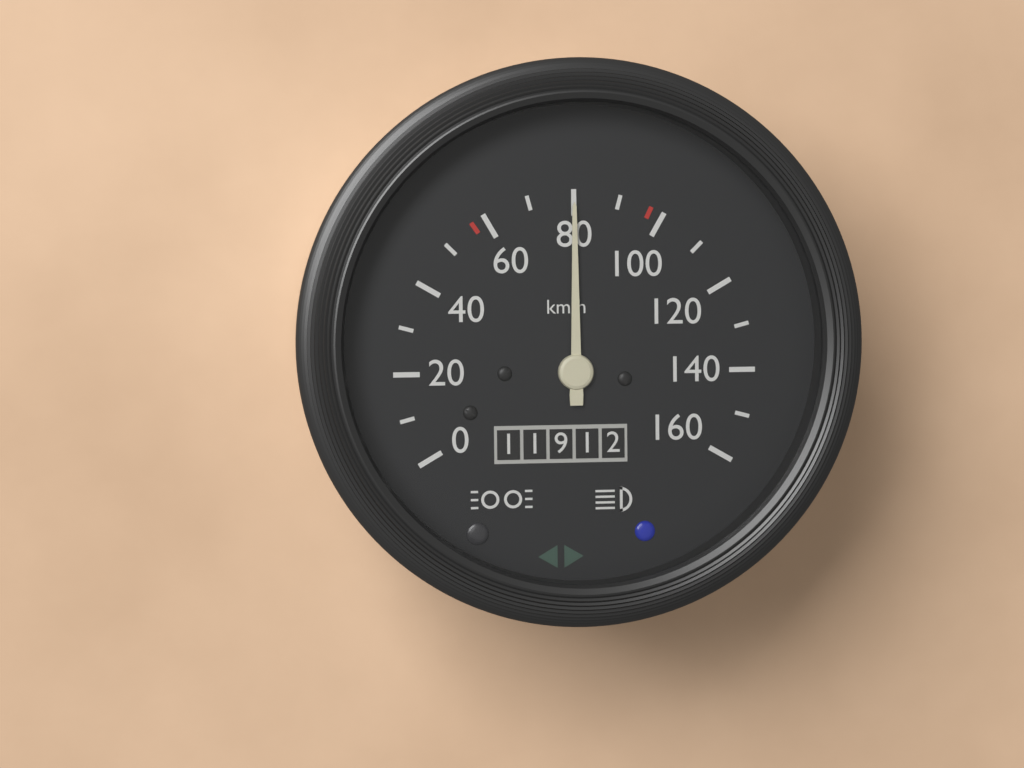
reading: 80 km/h
